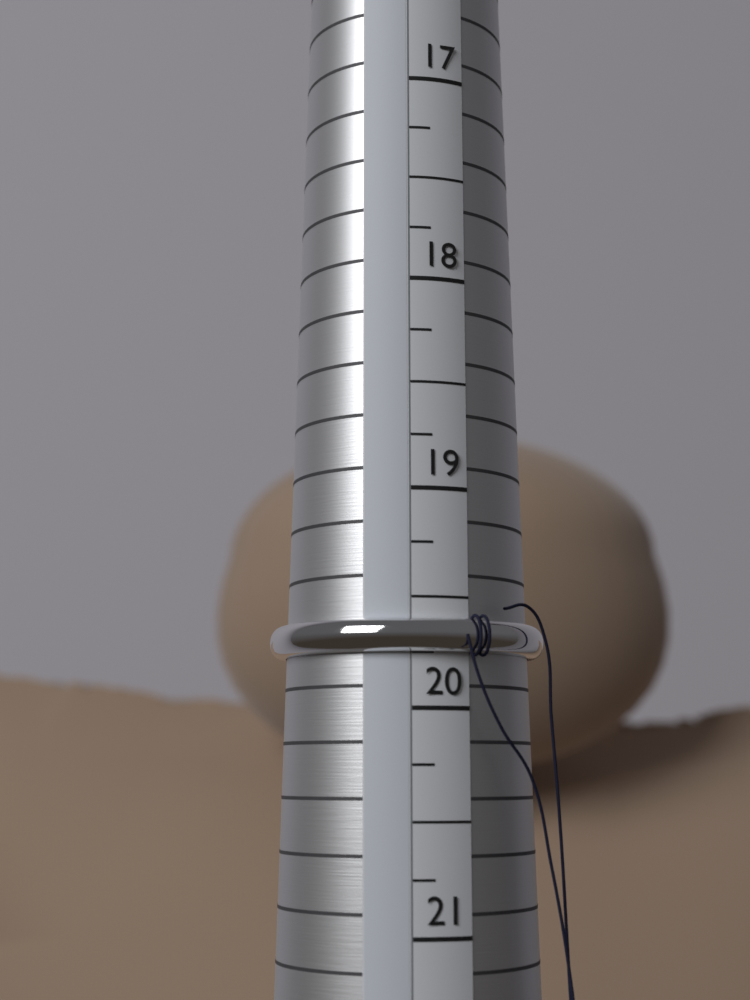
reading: 19.75 (no unit)
